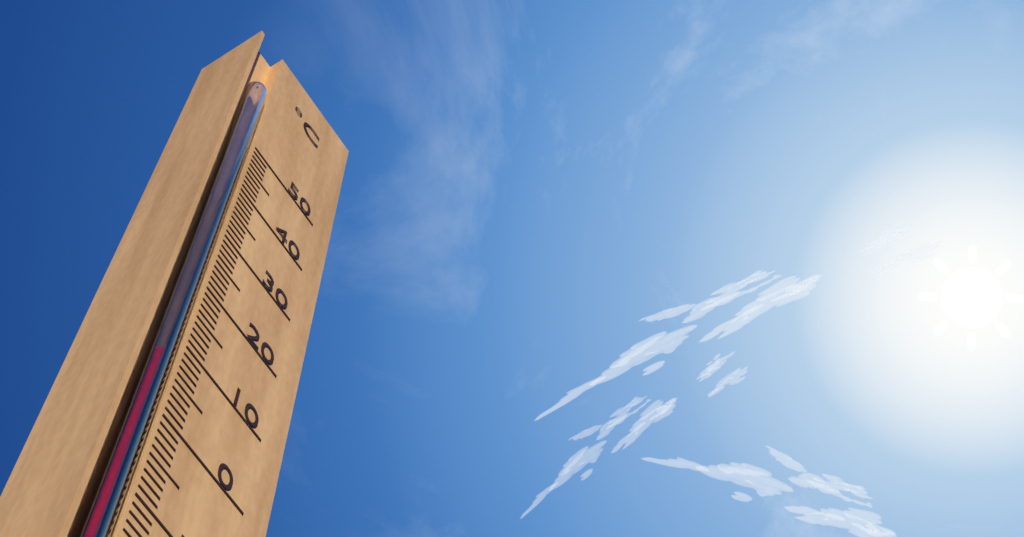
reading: 6 °C
